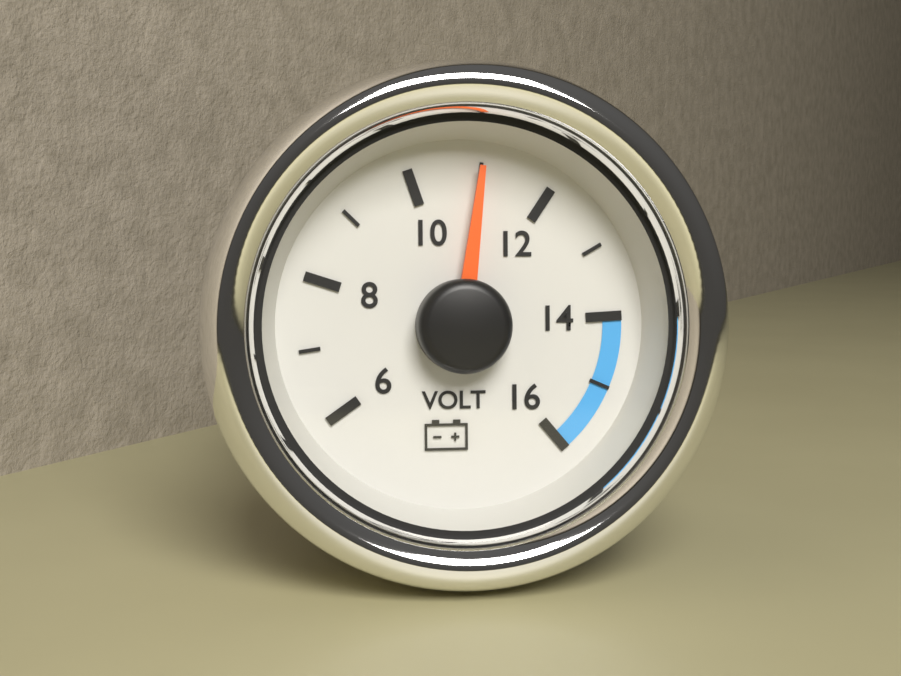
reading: 11 V
